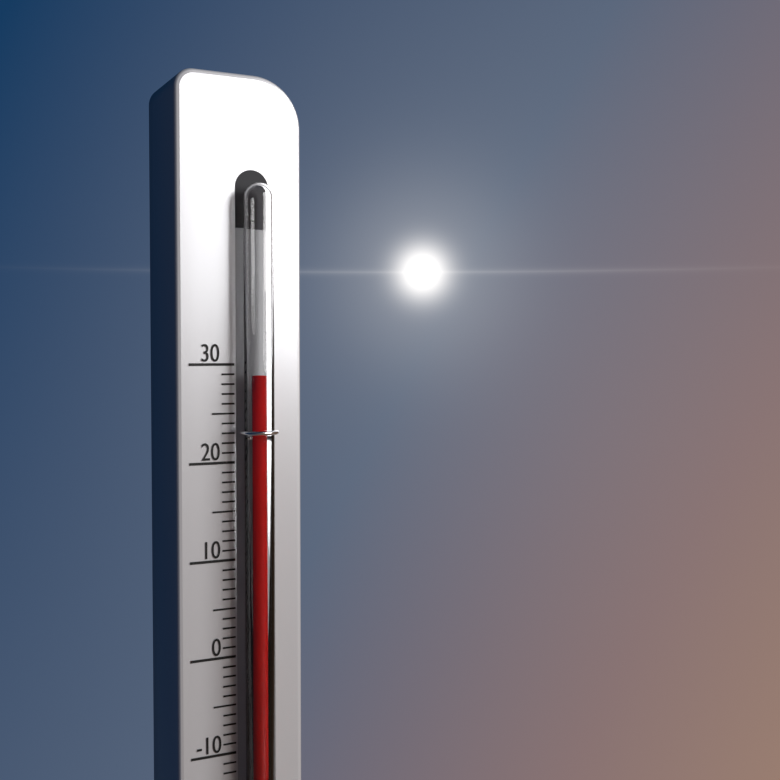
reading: 29 (no unit)
